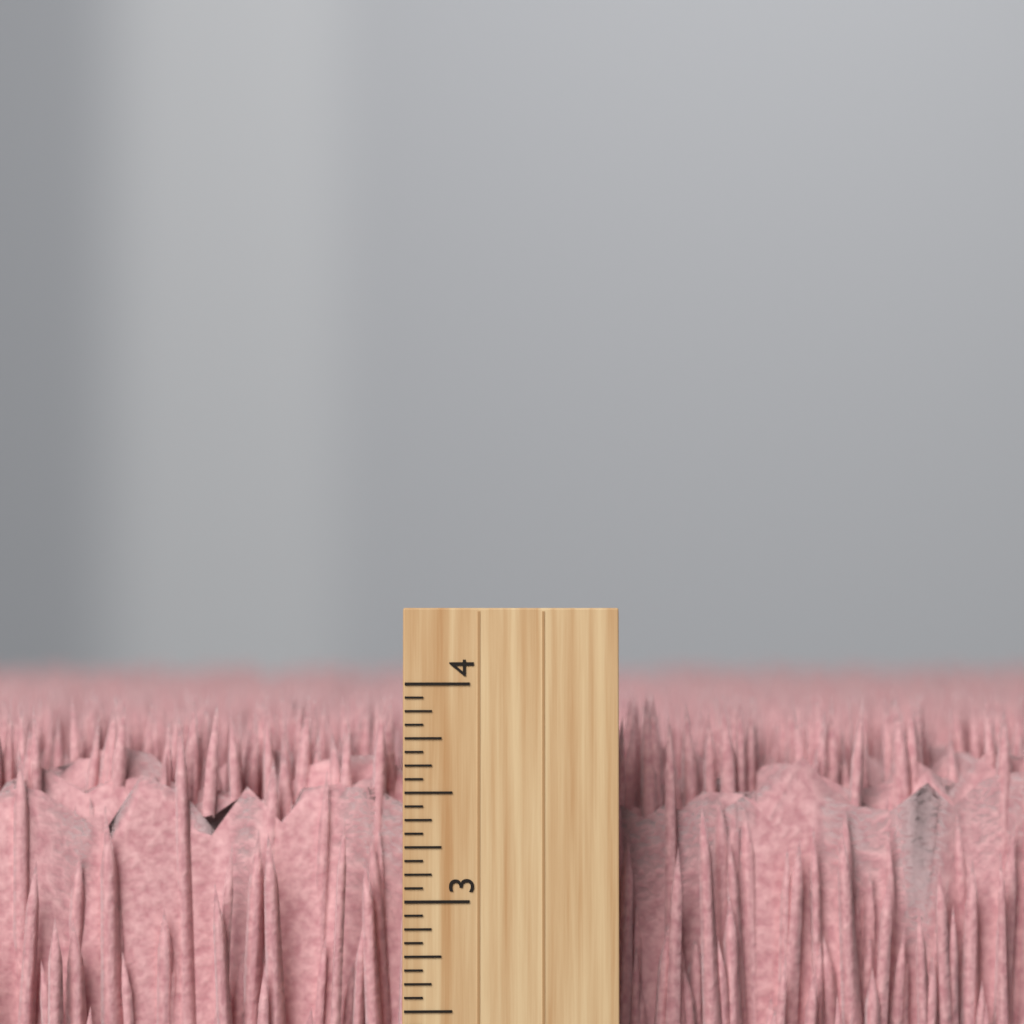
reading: 3.9375 inch
